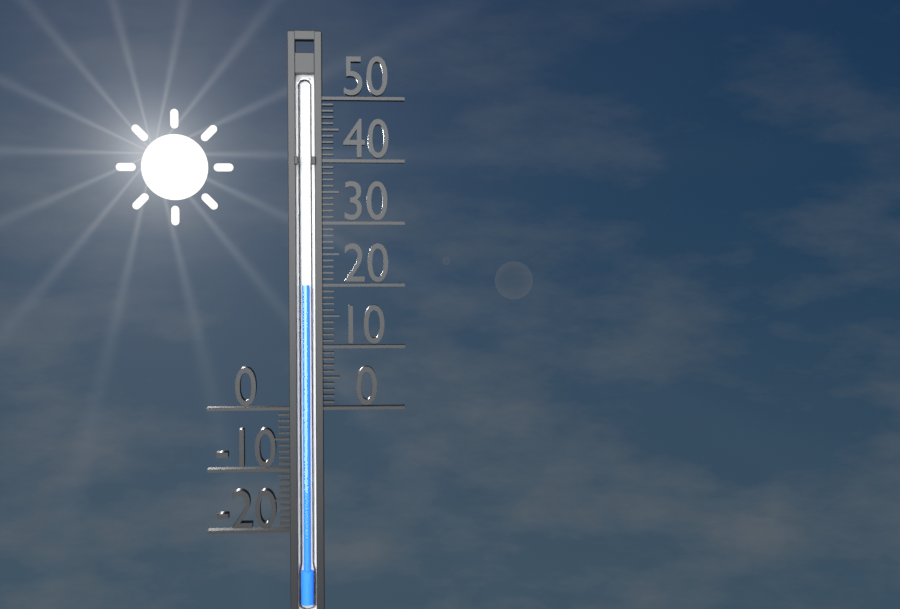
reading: 20 (no unit)
